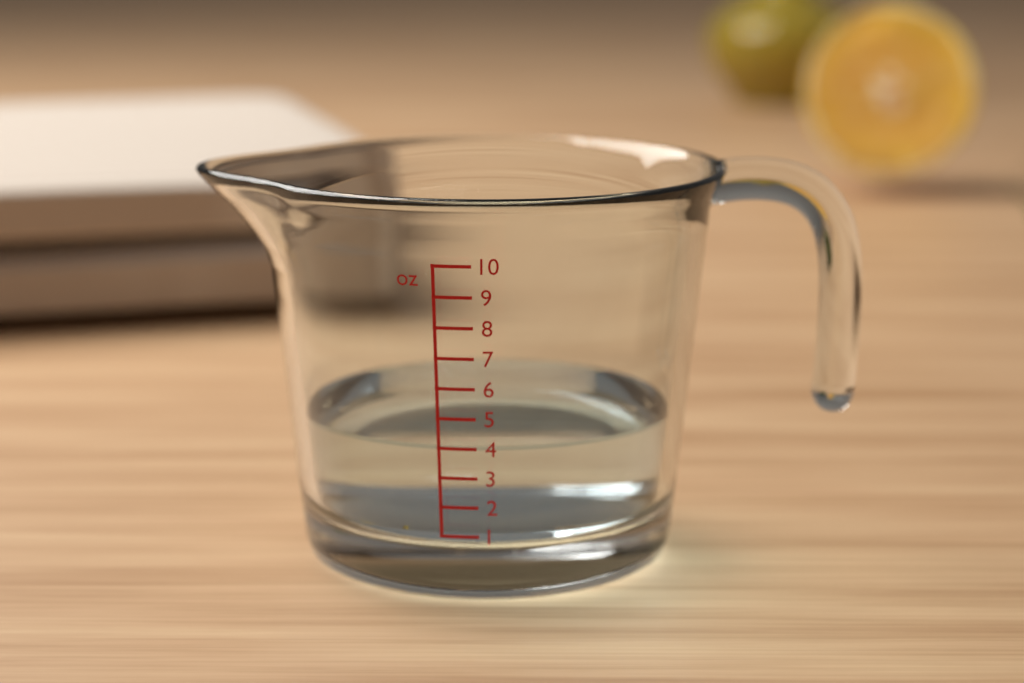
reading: 4 oz
